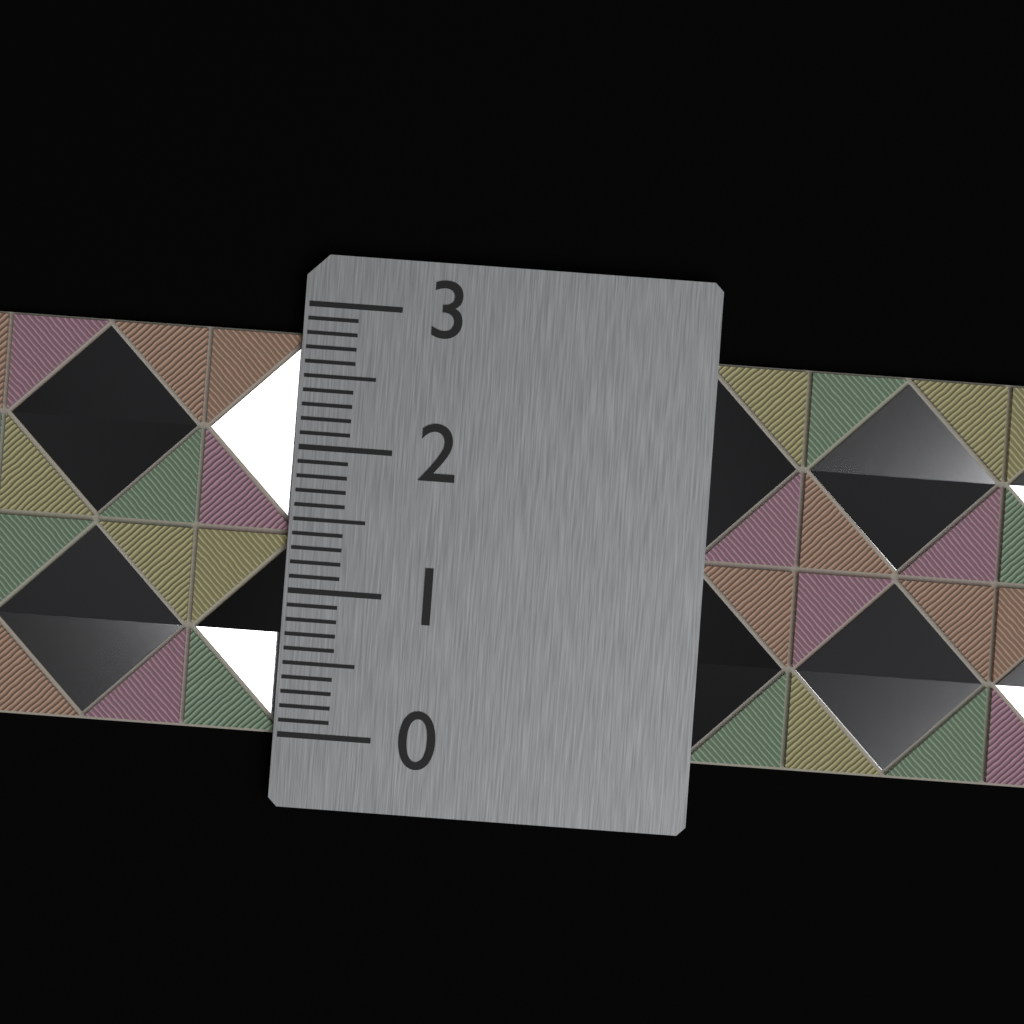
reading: 2.8 (no unit)
